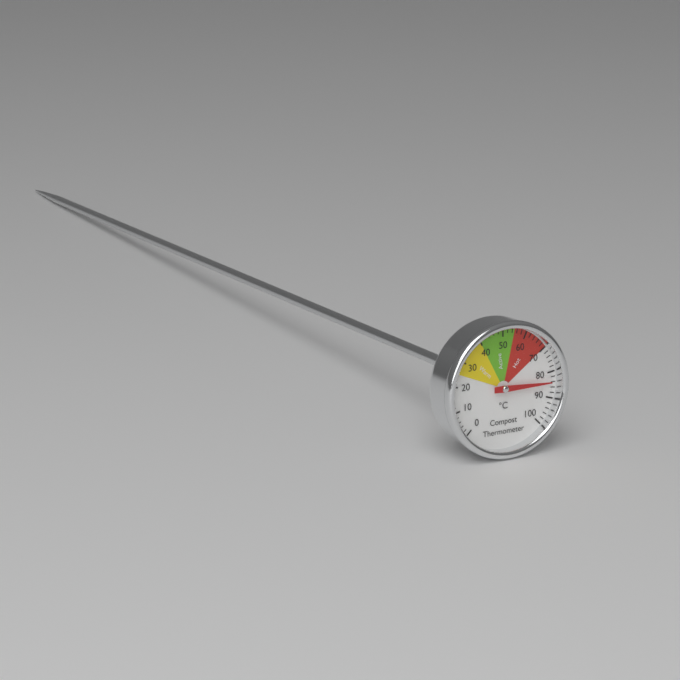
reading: 84 °C
